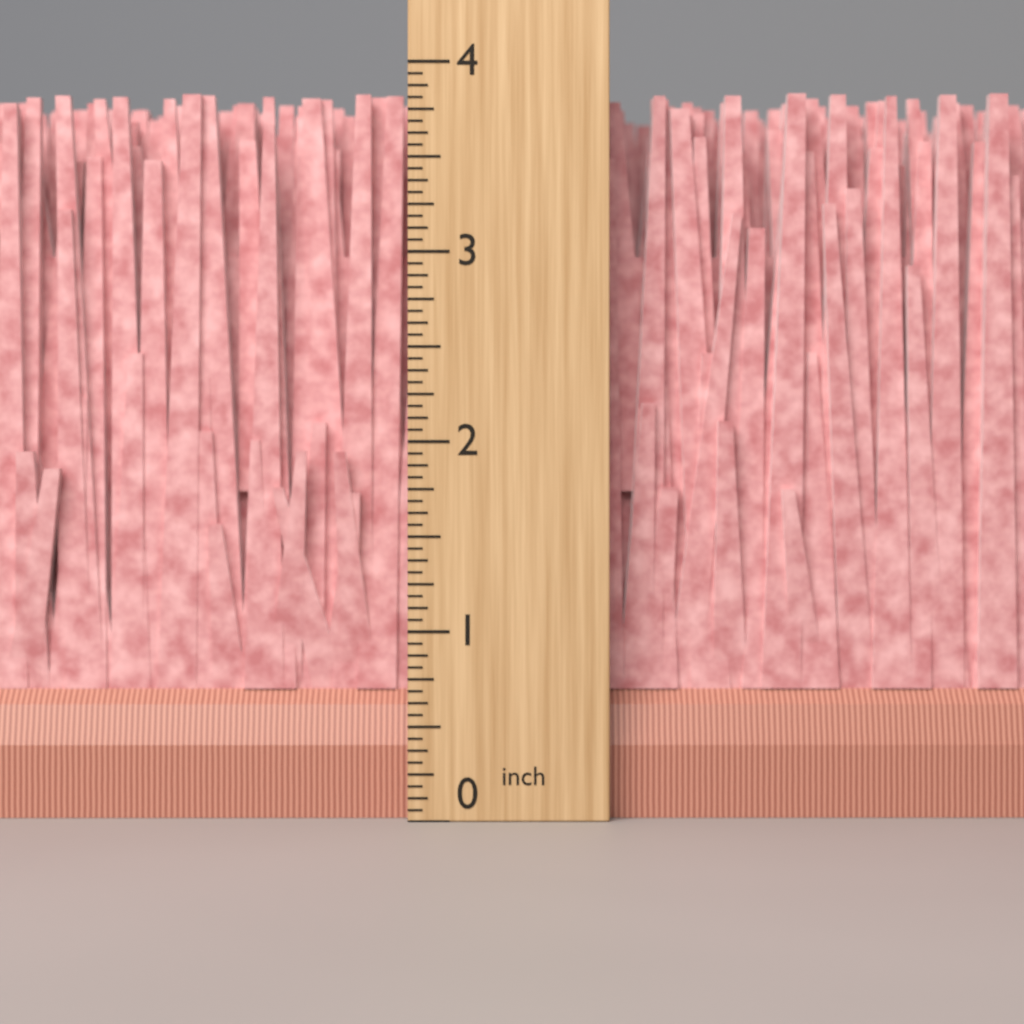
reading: 3.8750 inch
